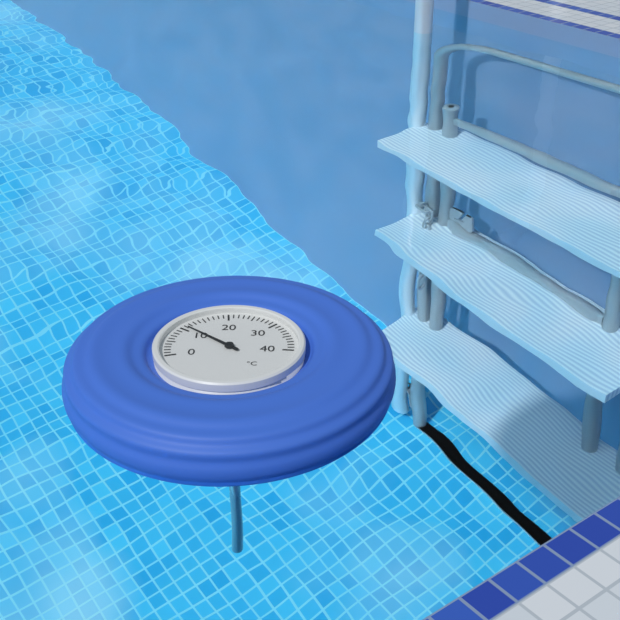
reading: 11 °C
